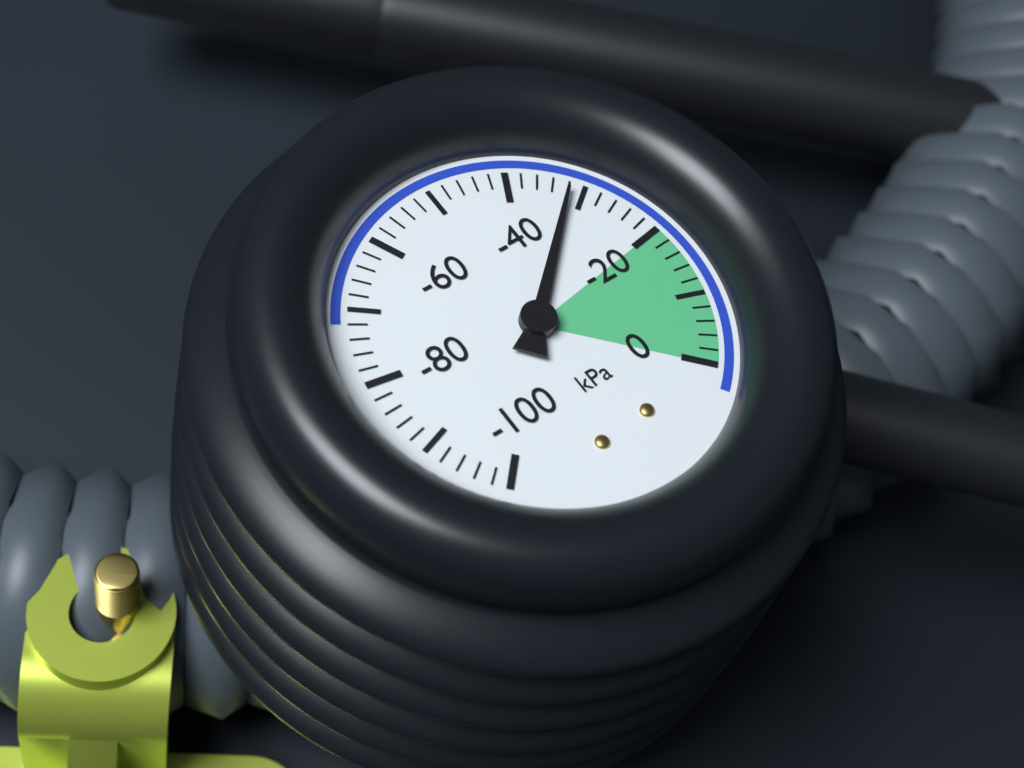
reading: -32 kPa
